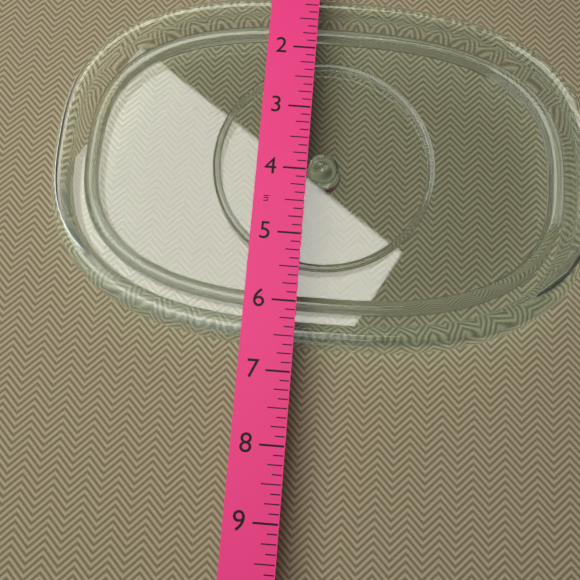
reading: 6.625 in
